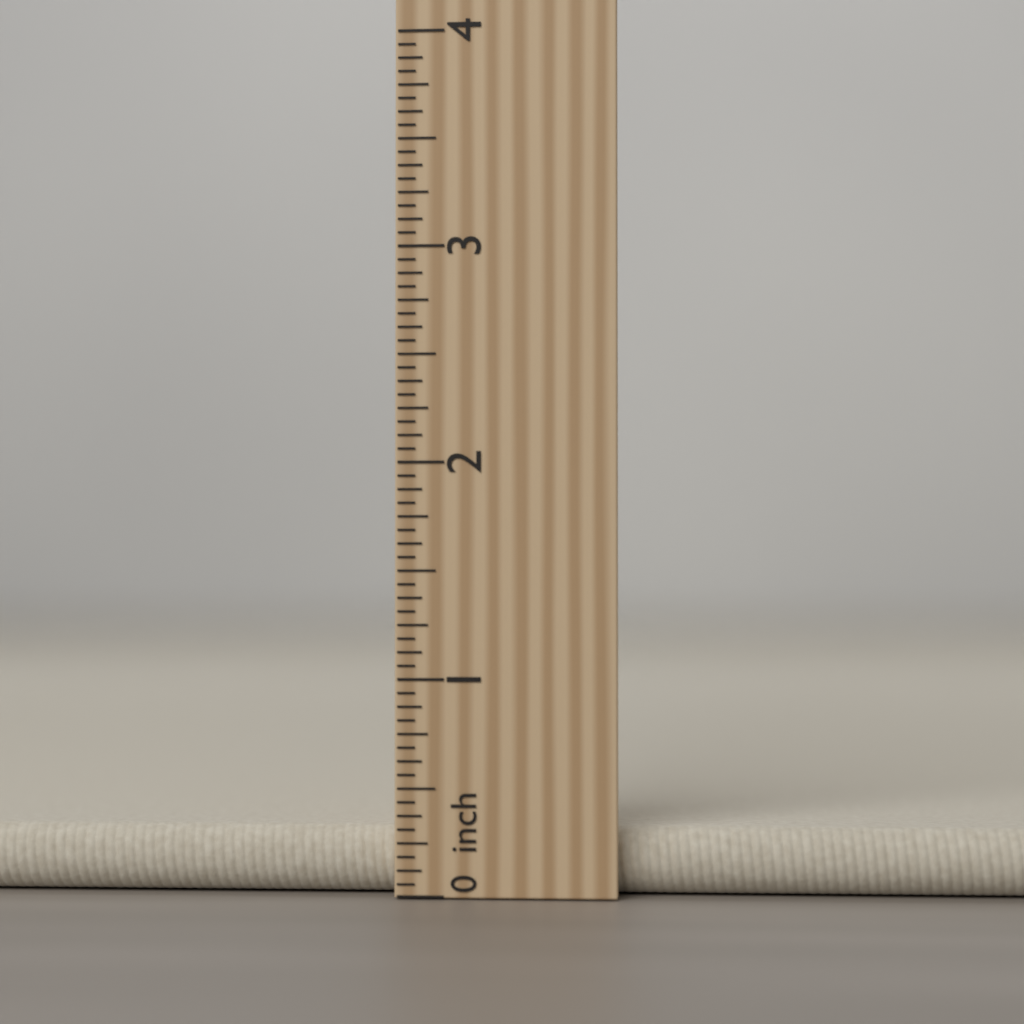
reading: 0.3125 inch
